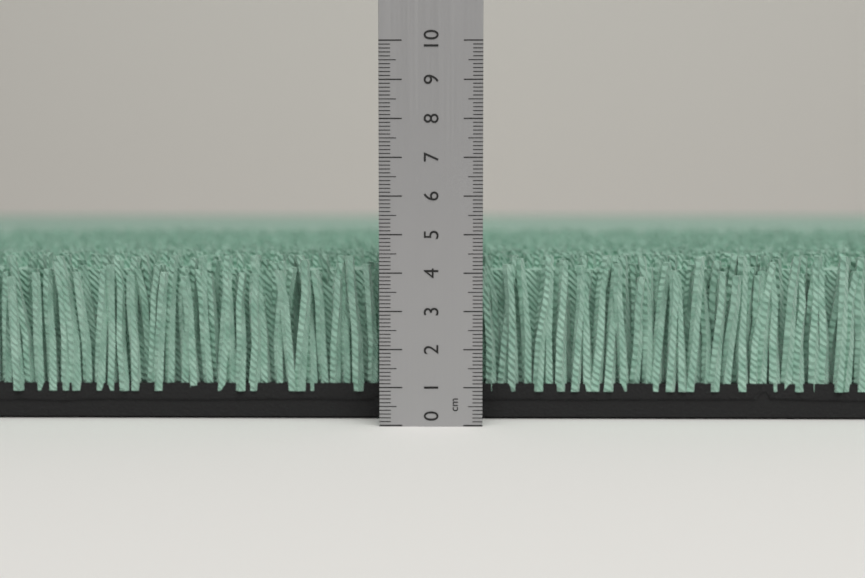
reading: 4.4 cm
